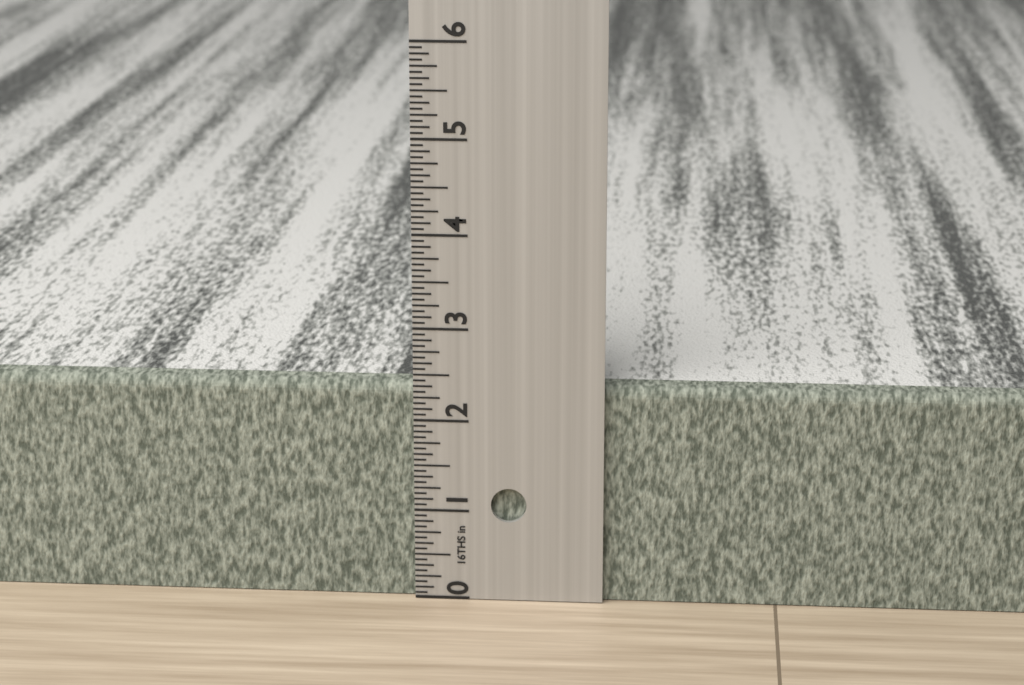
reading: 2.3750 in
